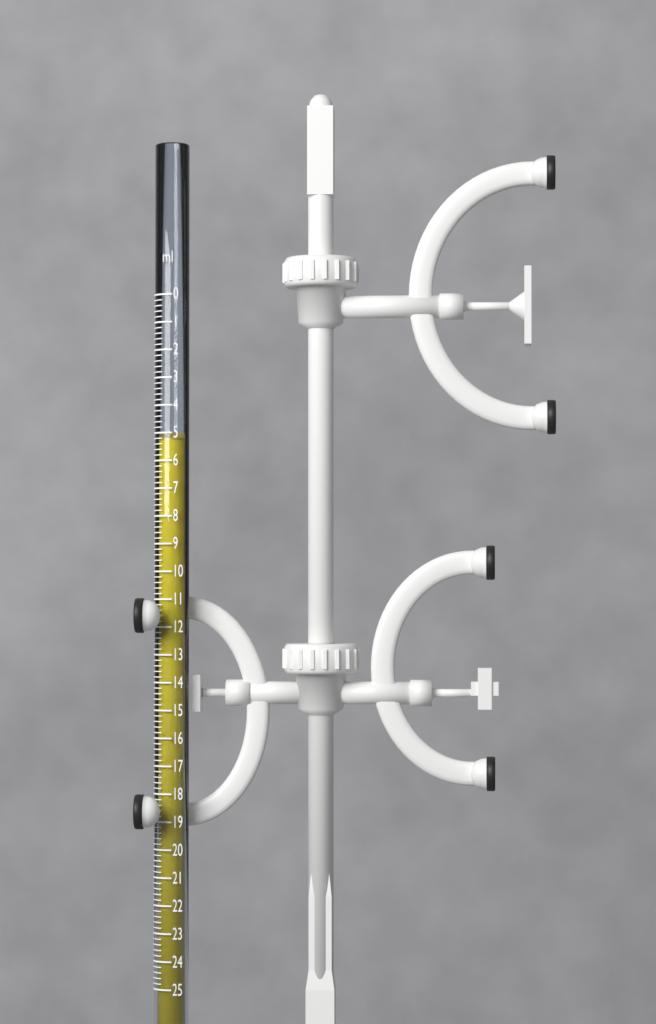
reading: 5.2 ml
